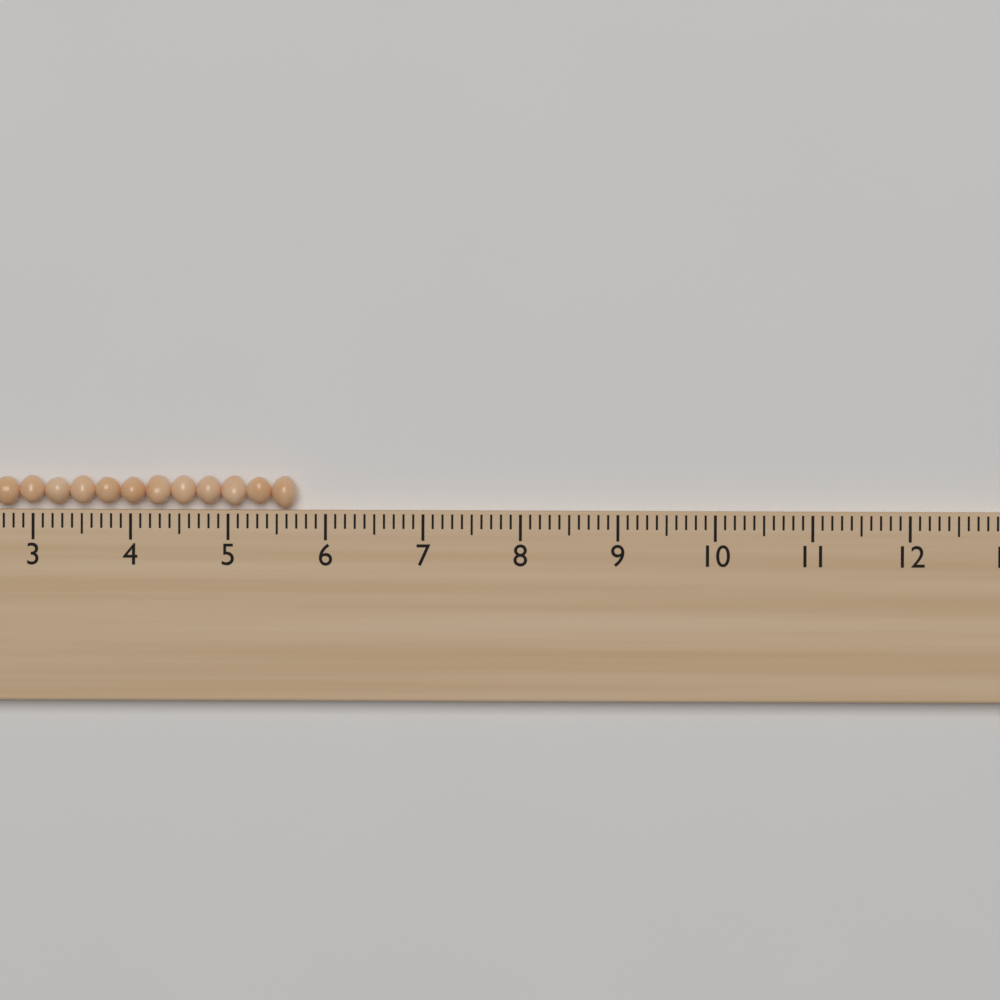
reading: 5.7 (no unit)
